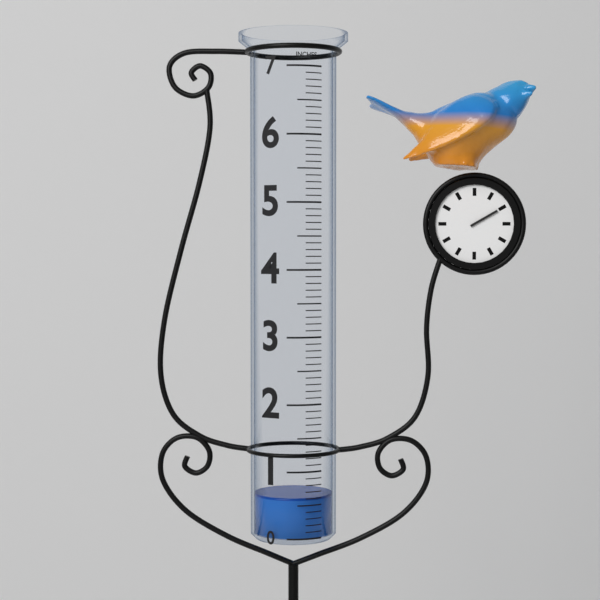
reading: 0.6 in
